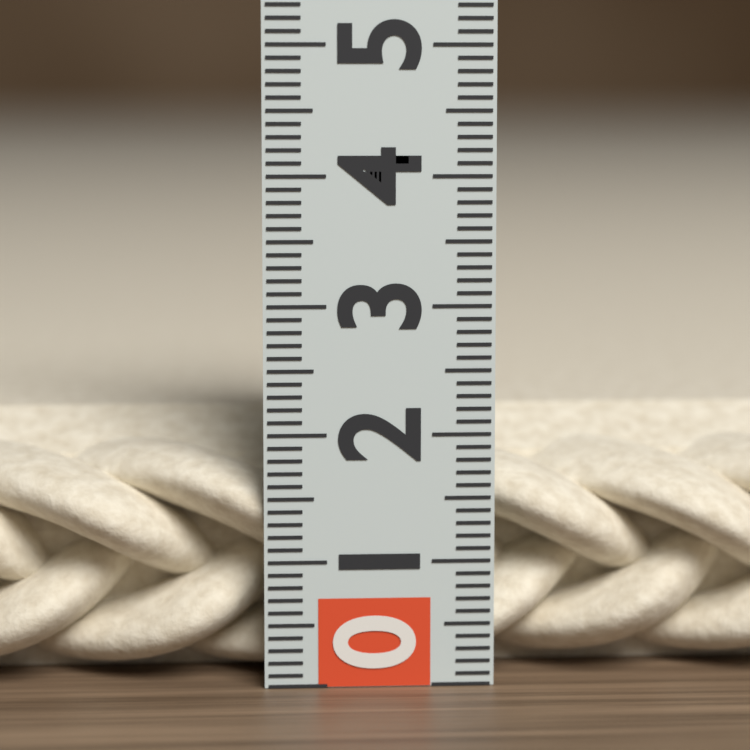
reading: 2.0 (no unit)
